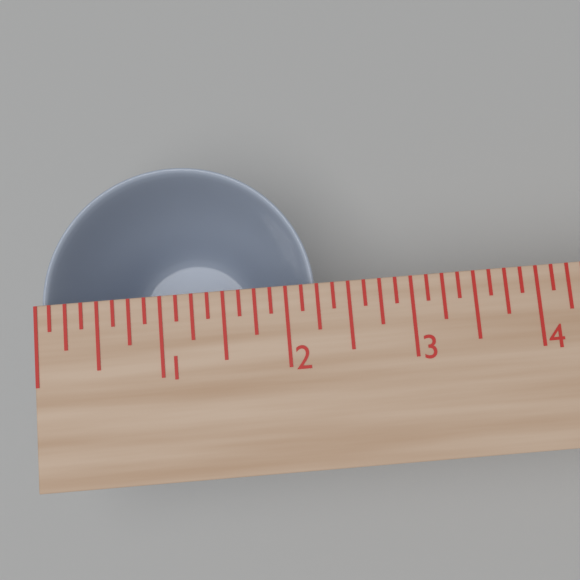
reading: 2.250 in
